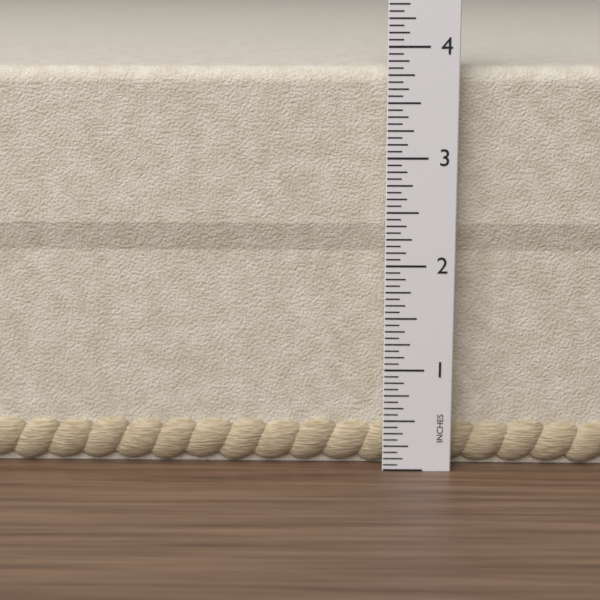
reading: 3.8125 in
